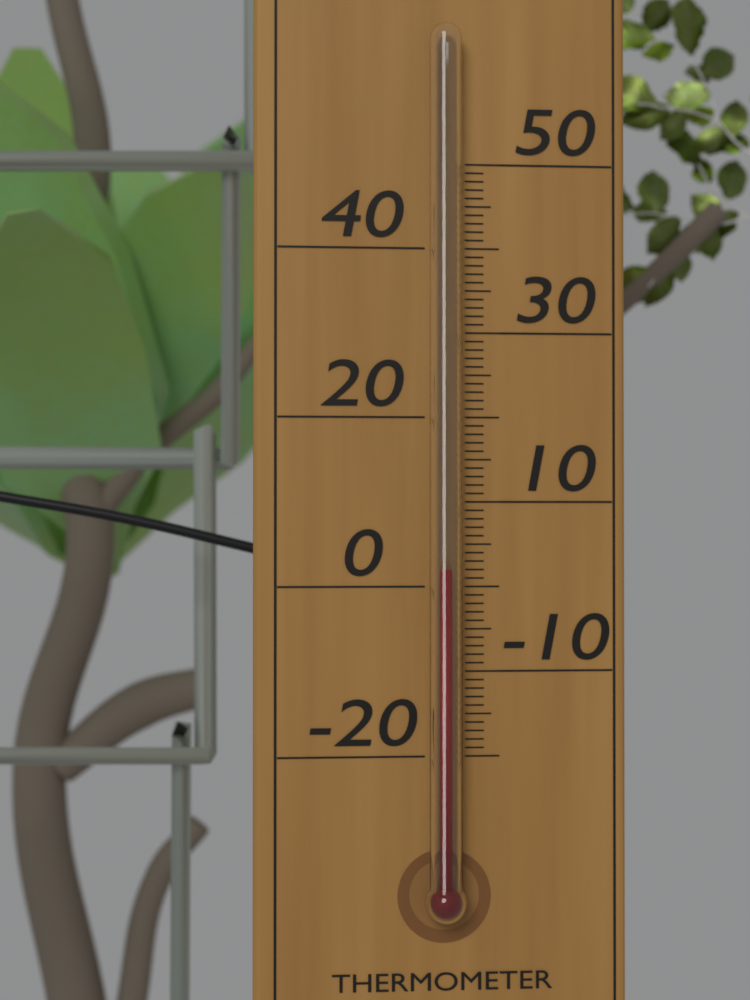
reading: 2 °C
